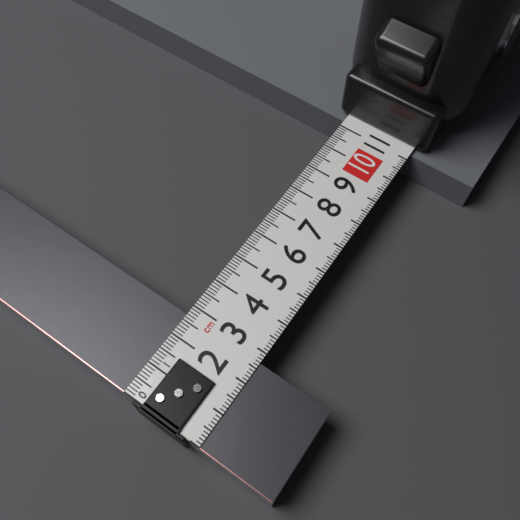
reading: 2.7 cm
